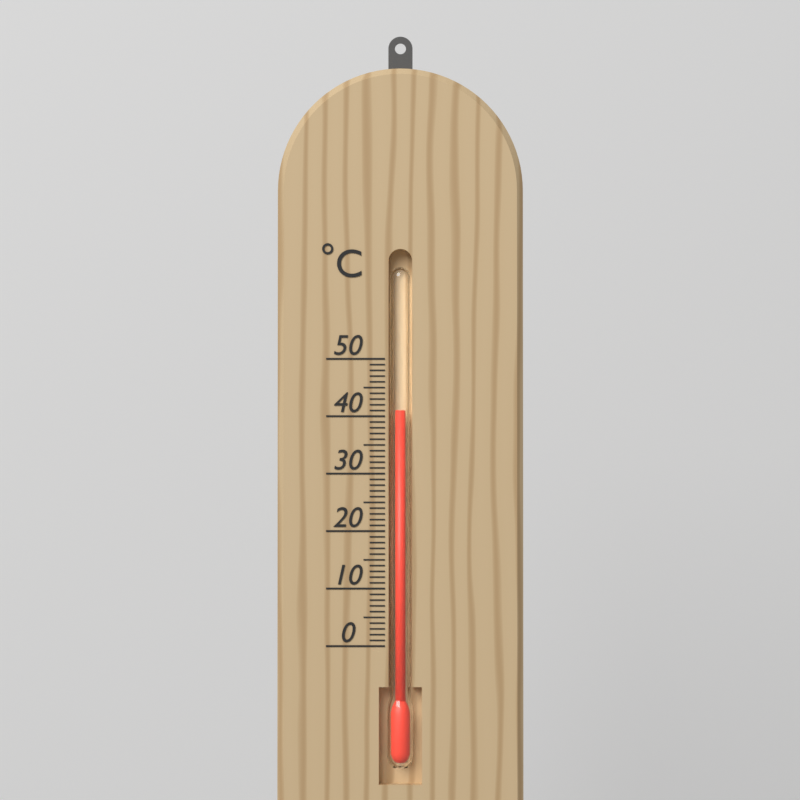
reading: 41 °C
